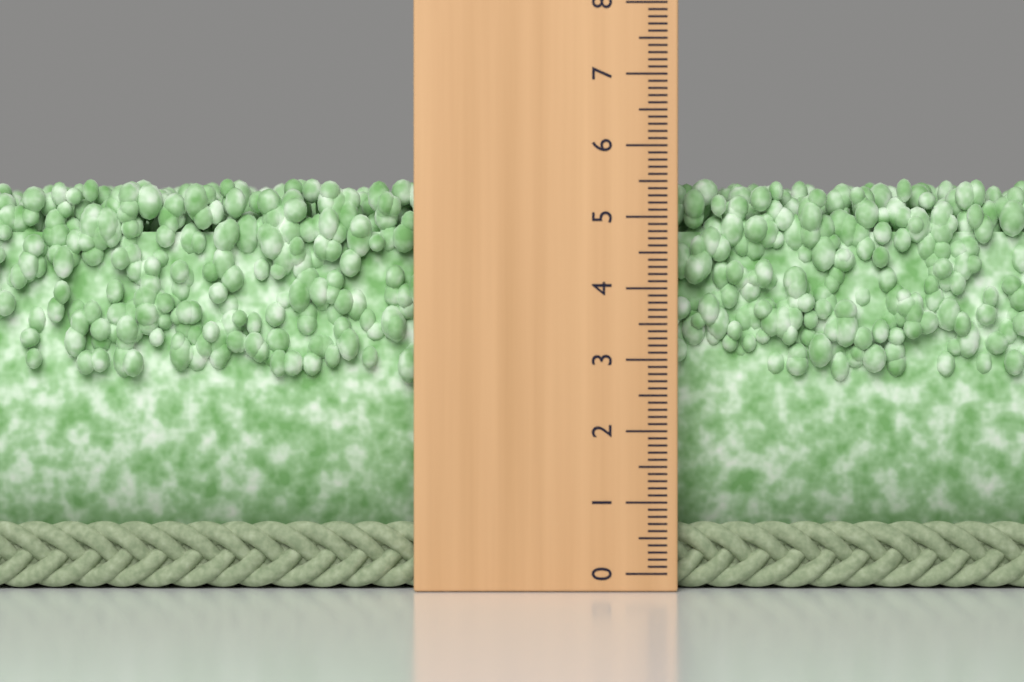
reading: 5.6 (no unit)
